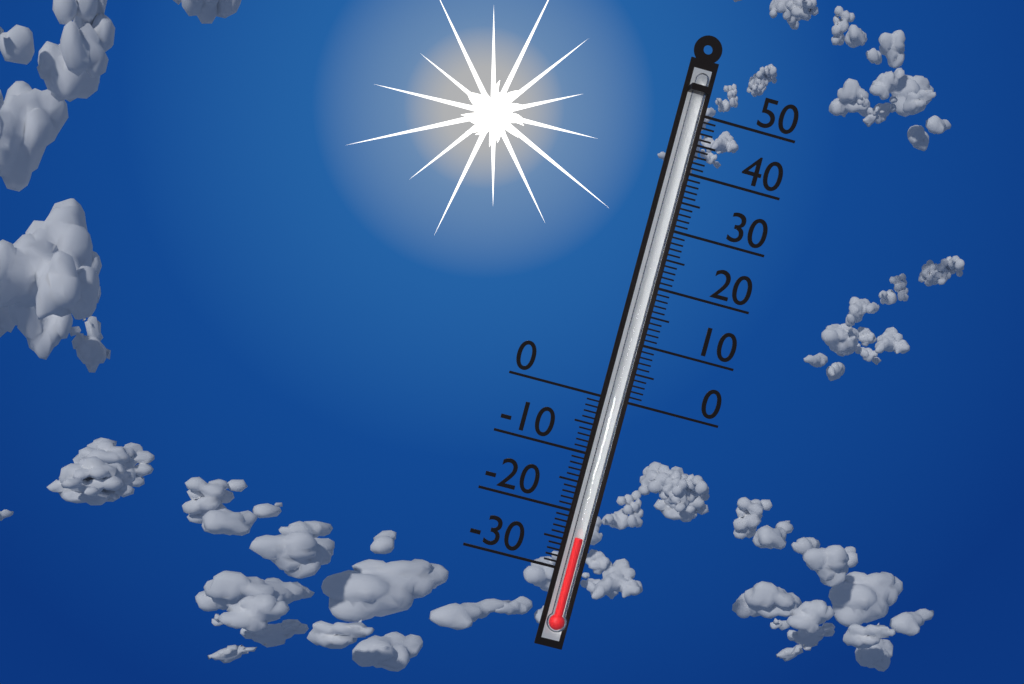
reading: -24 (no unit)
